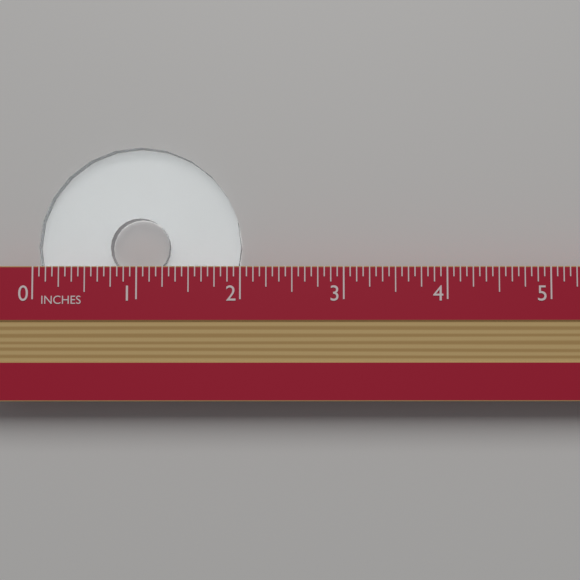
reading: 2.0000 in
